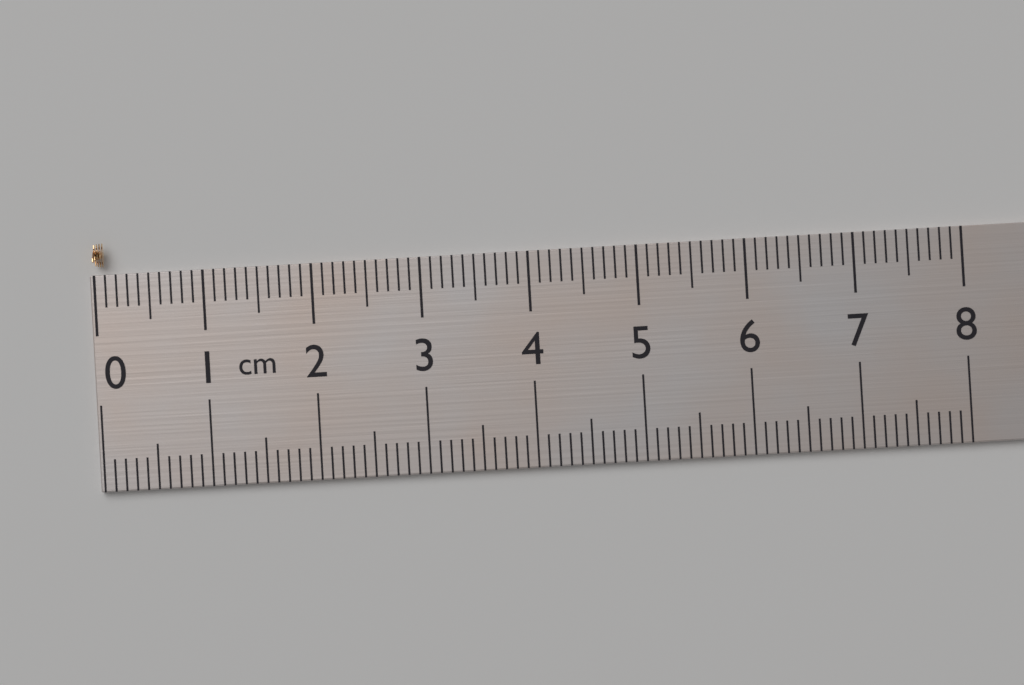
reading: 0.1 cm
